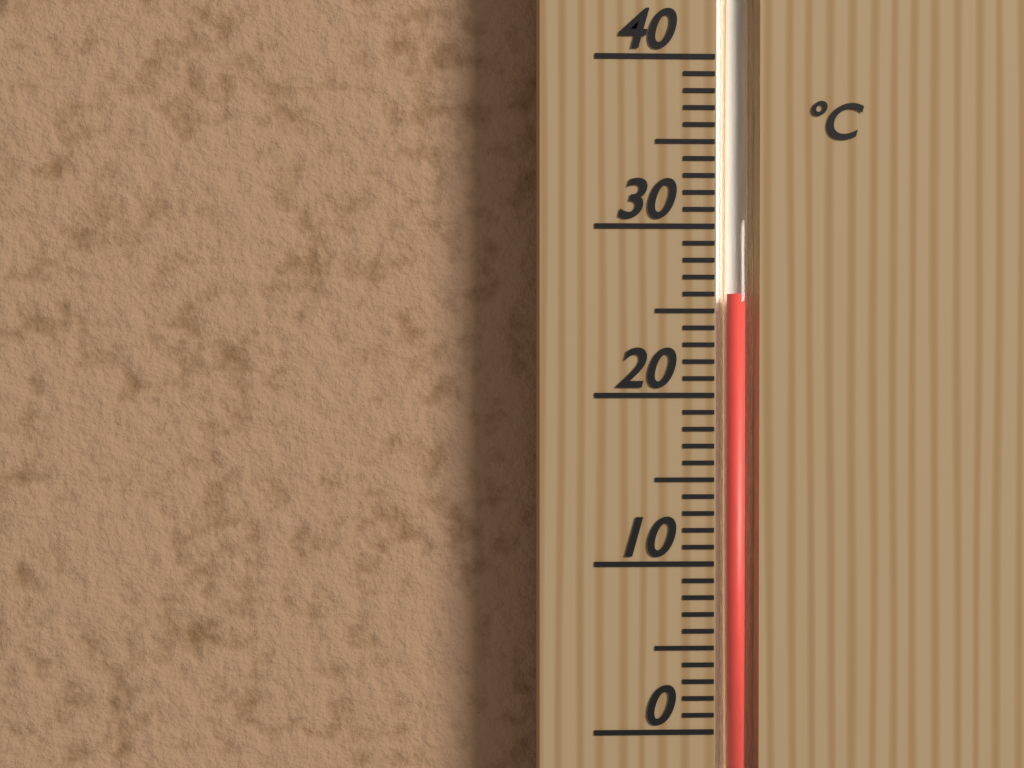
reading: 26 °C
